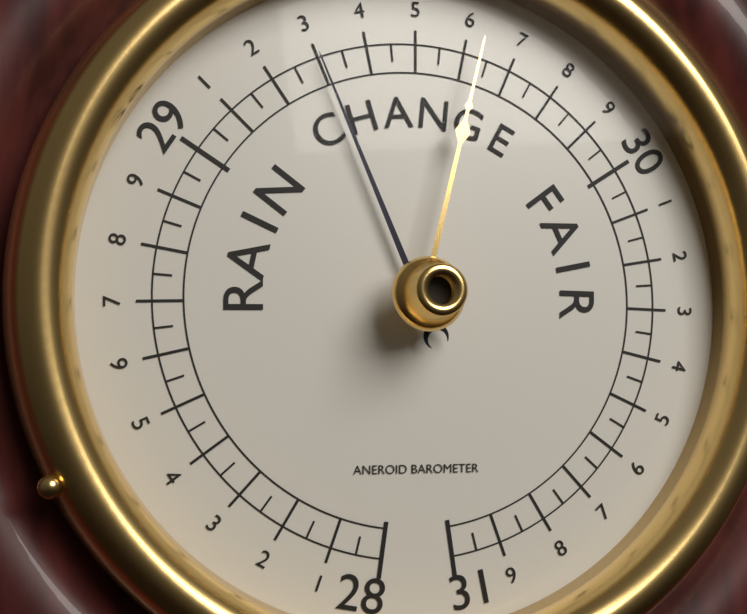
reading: 29.30 (no unit)
